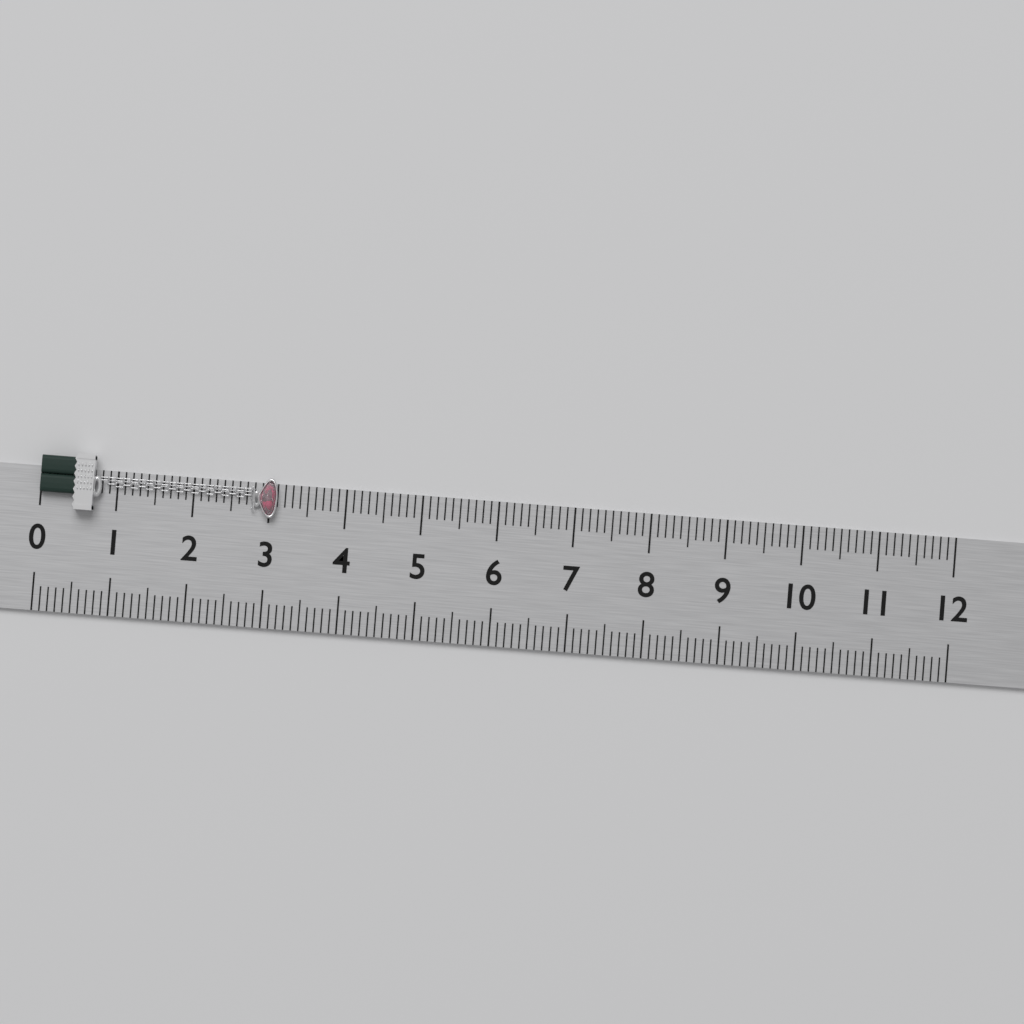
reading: 3.1 (no unit)
